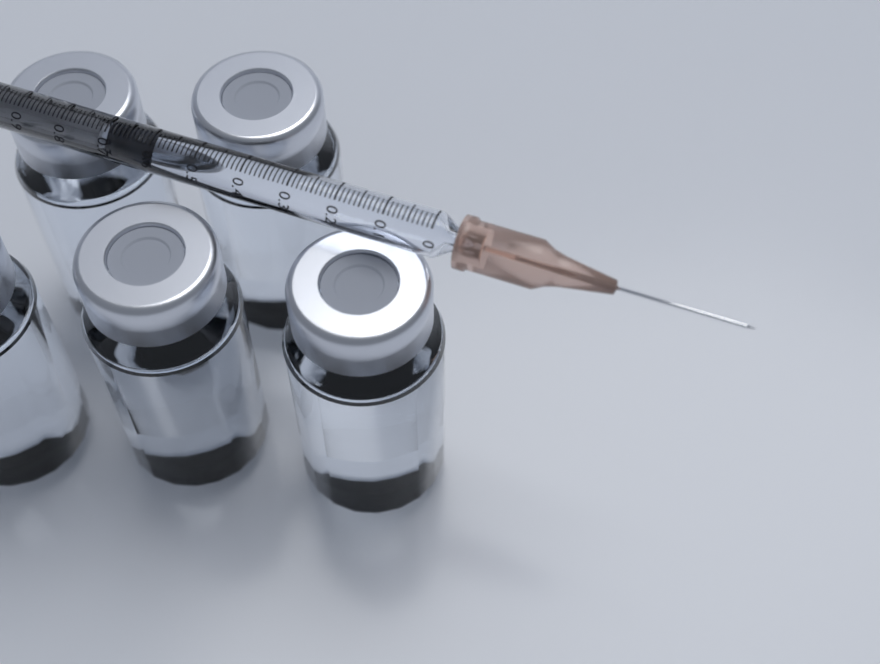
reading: 0.59 ml
